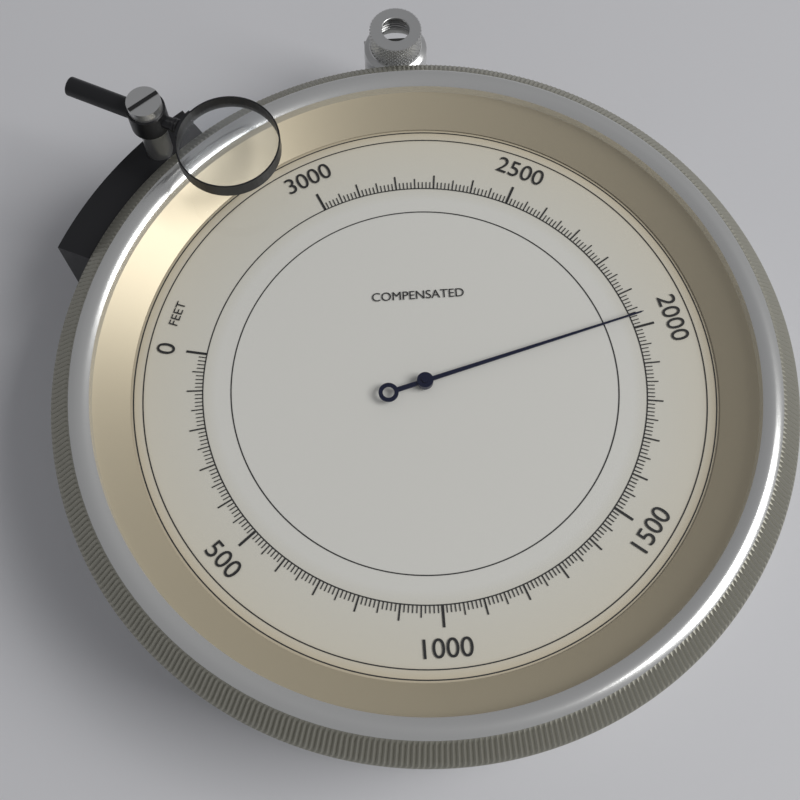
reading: 2030 feet
